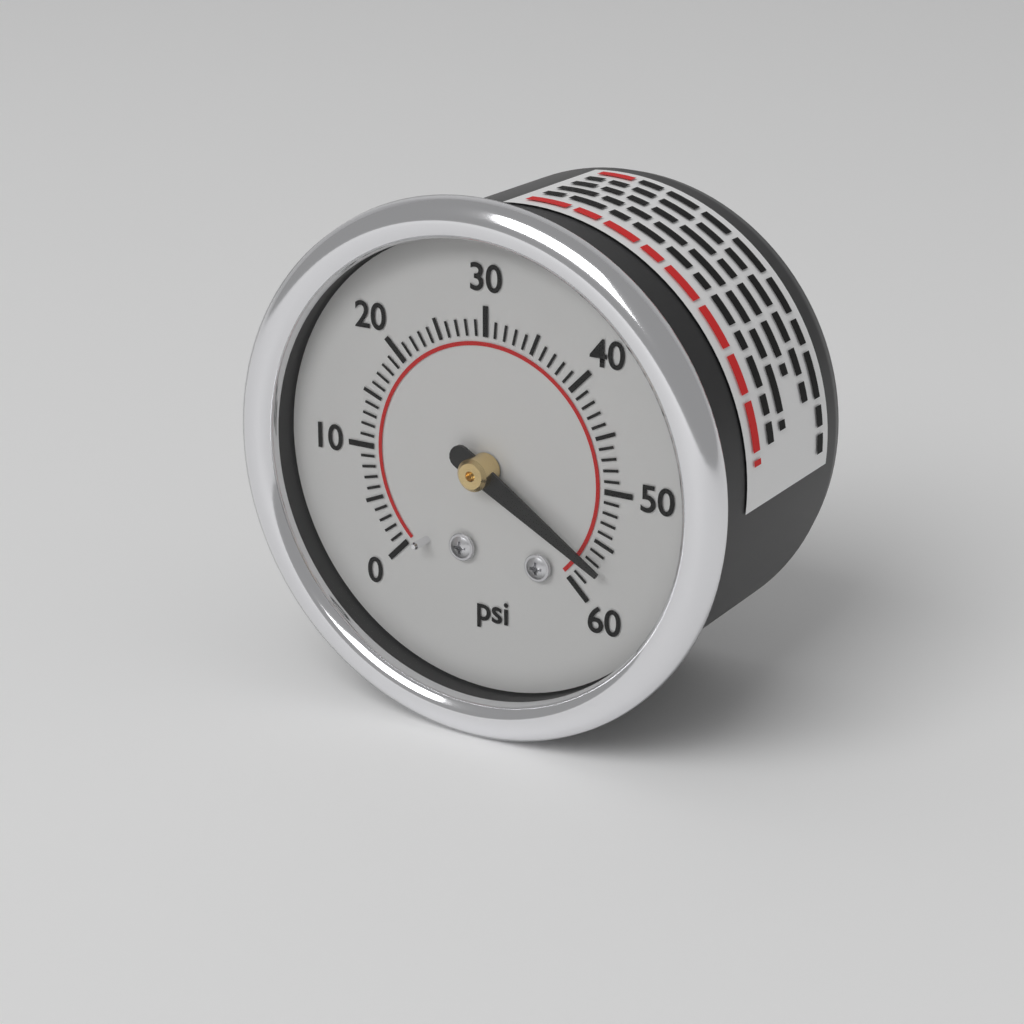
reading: 57 psi
